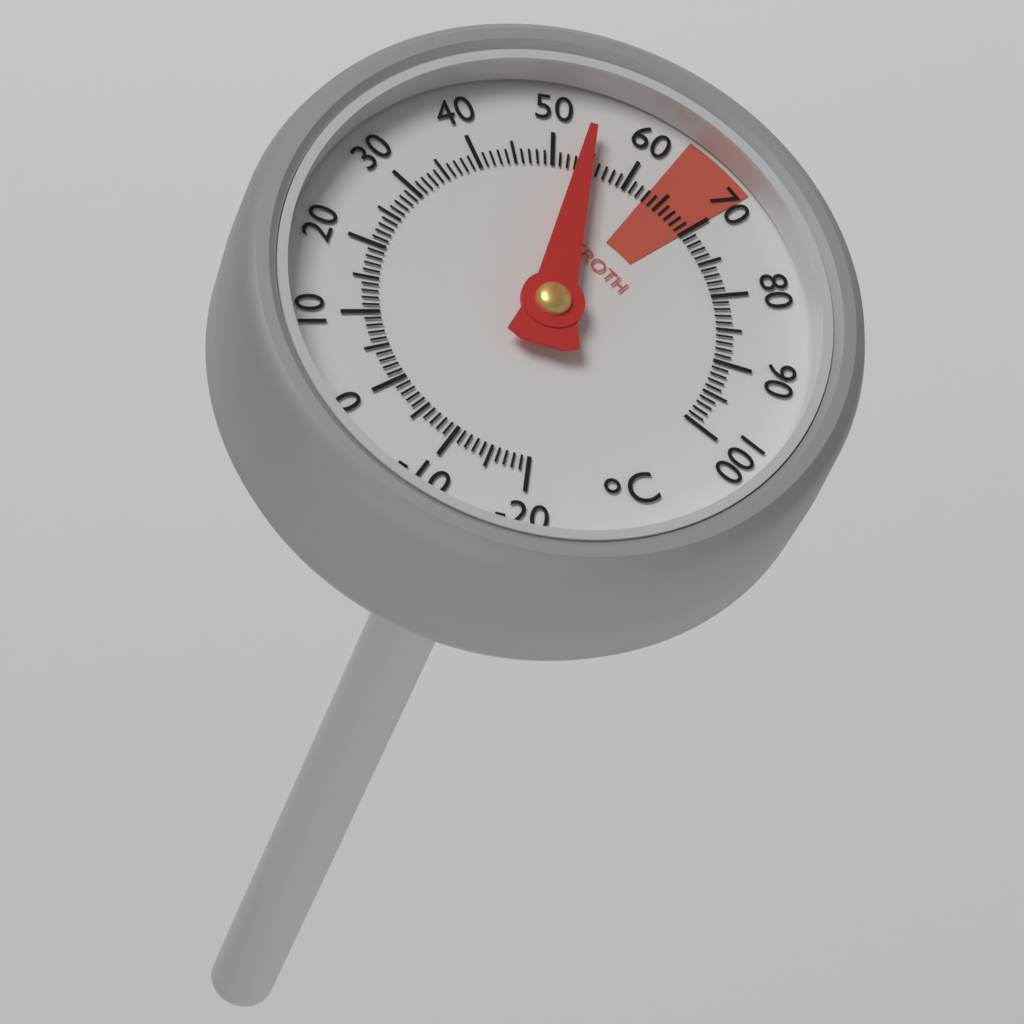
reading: 54 °C
